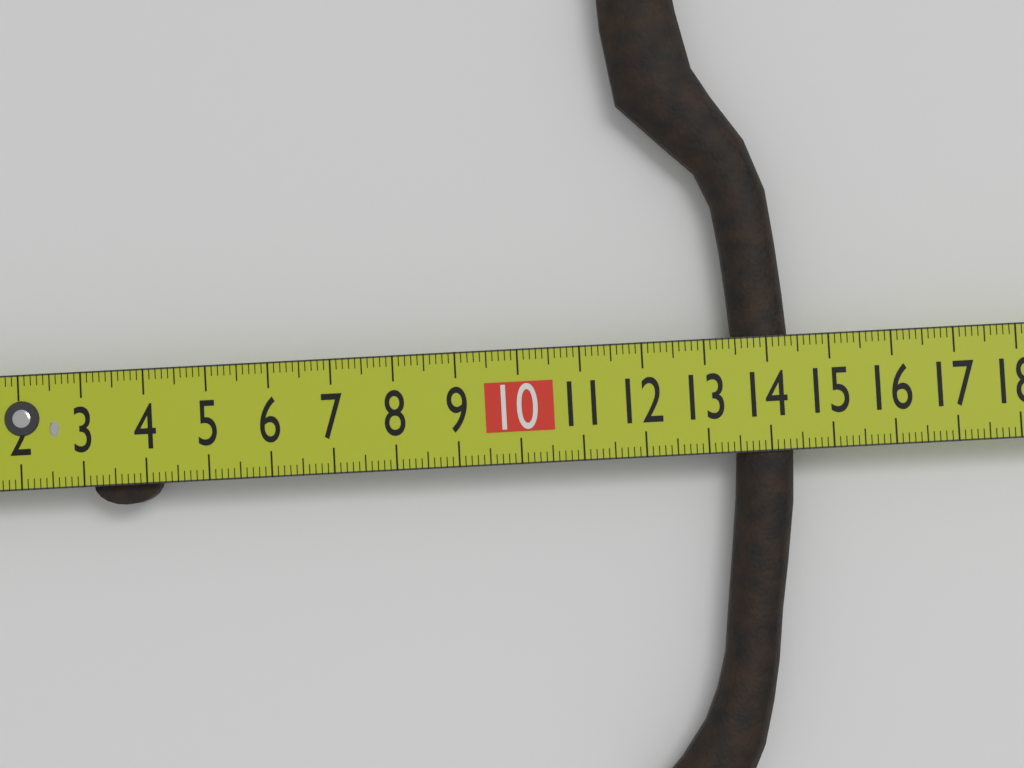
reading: 14.4 cm
